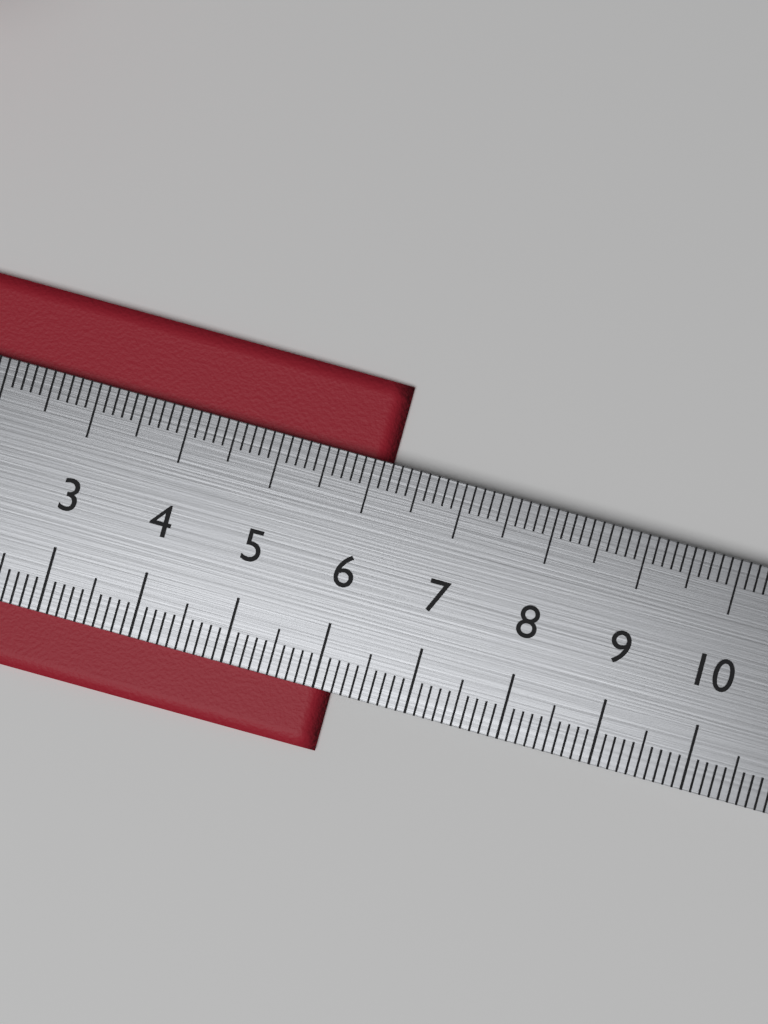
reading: 6.2 cm
